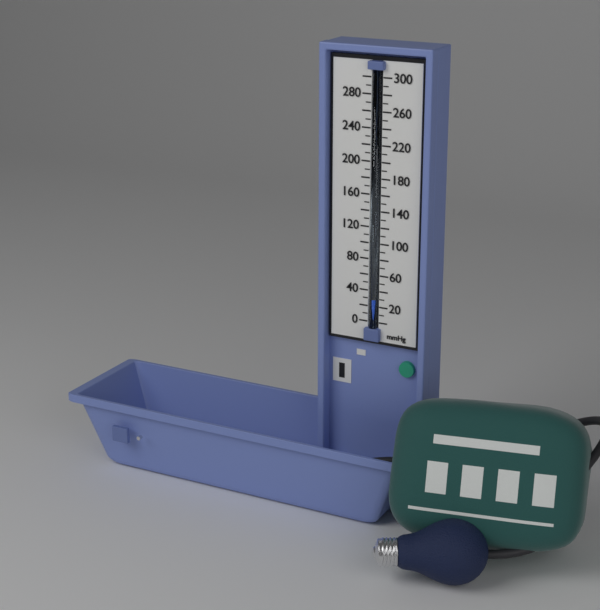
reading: 30 mmHg
